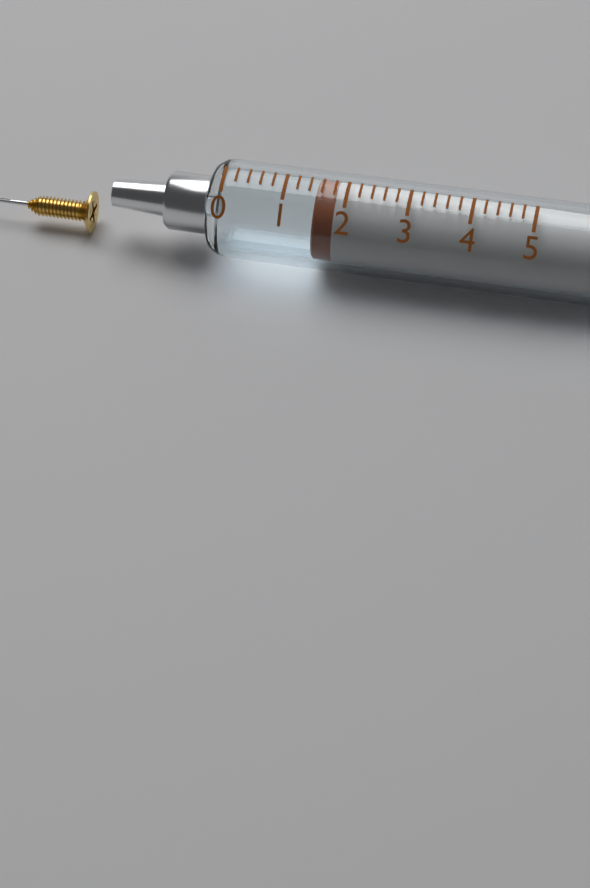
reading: 1.5 (no unit)
